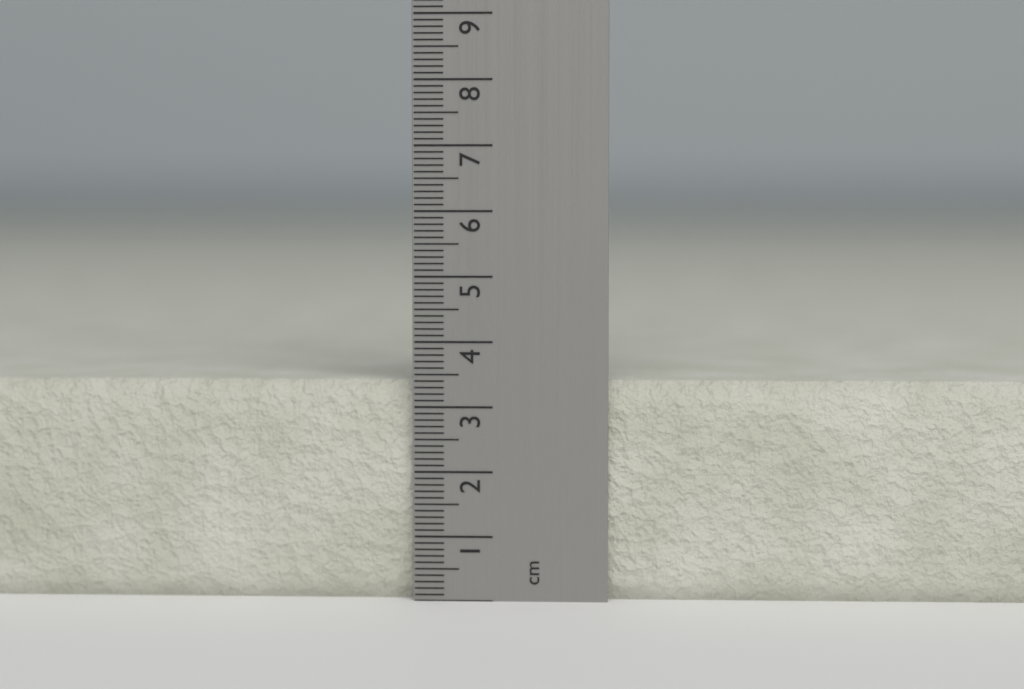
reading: 3.4 cm
